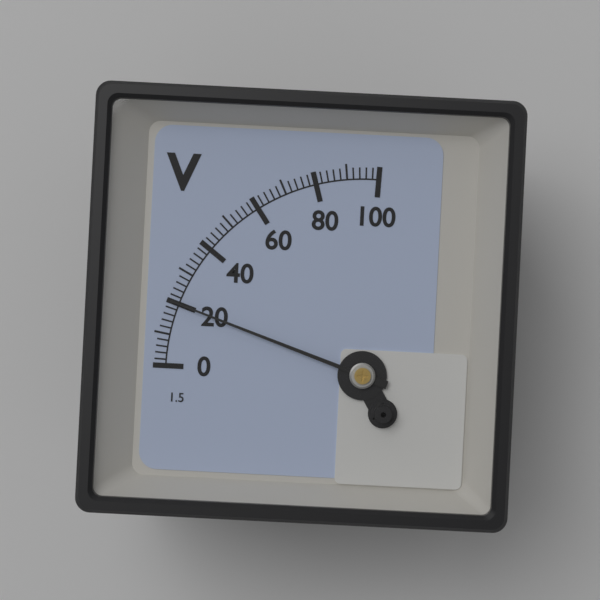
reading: 20 V
